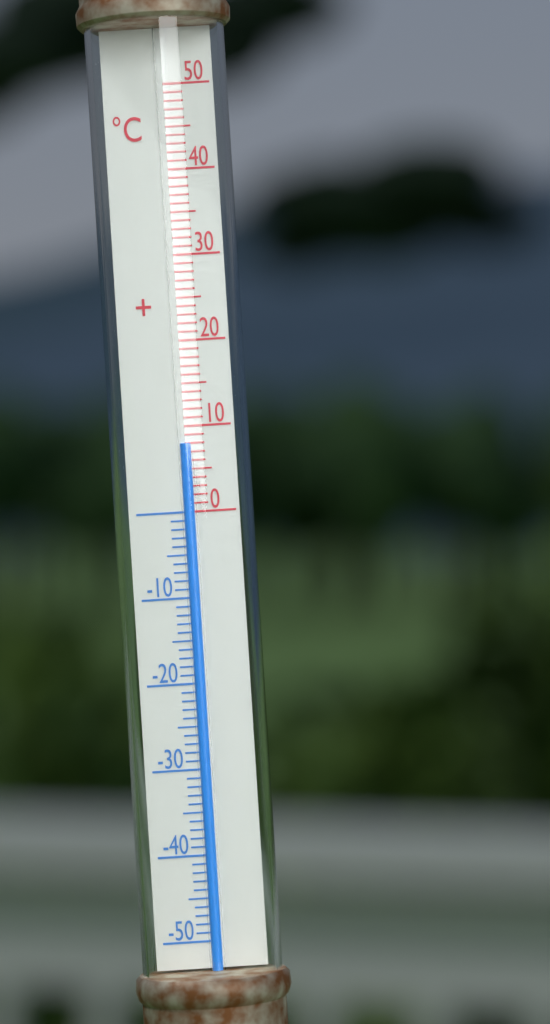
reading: 8 °C
